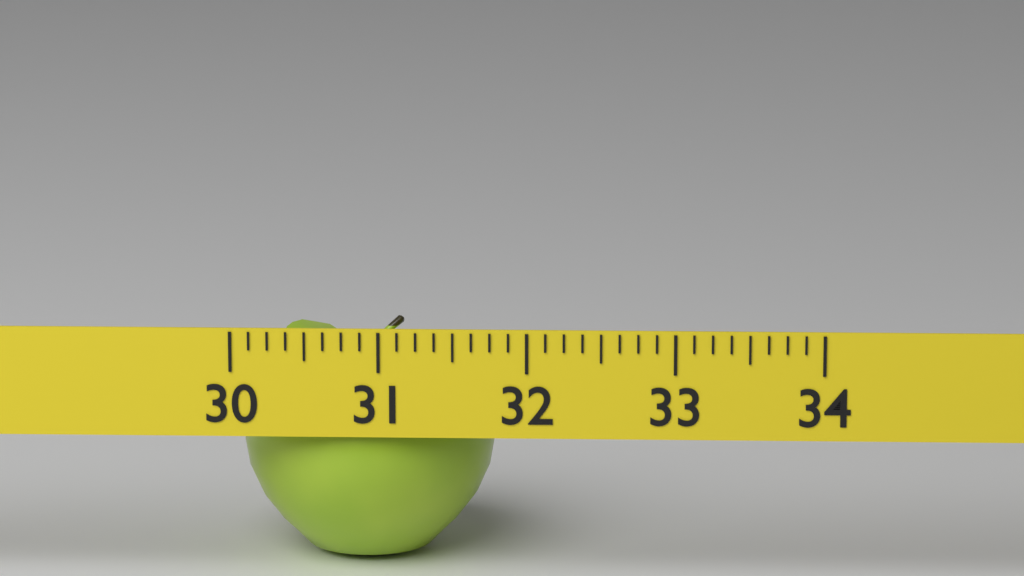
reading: 31.750 (no unit)
